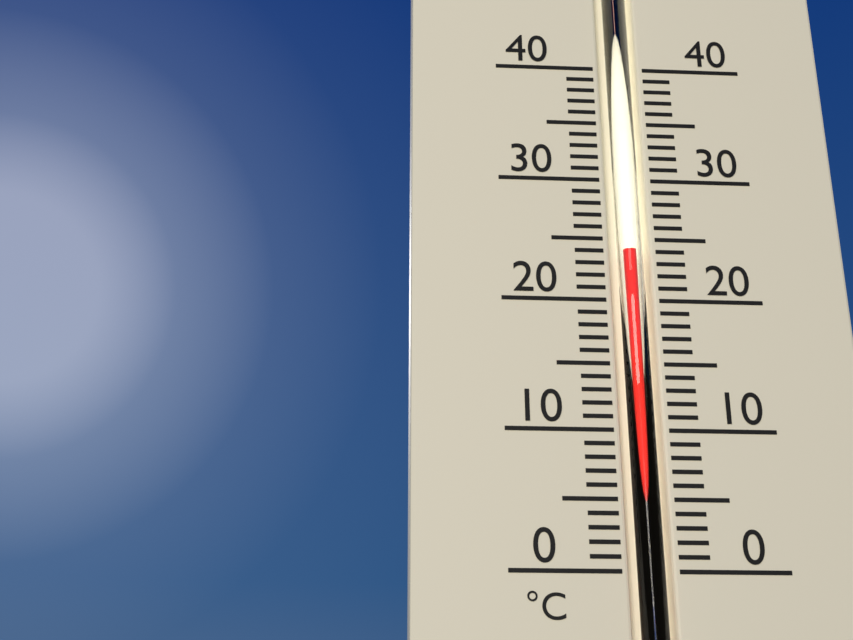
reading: 24 °C
